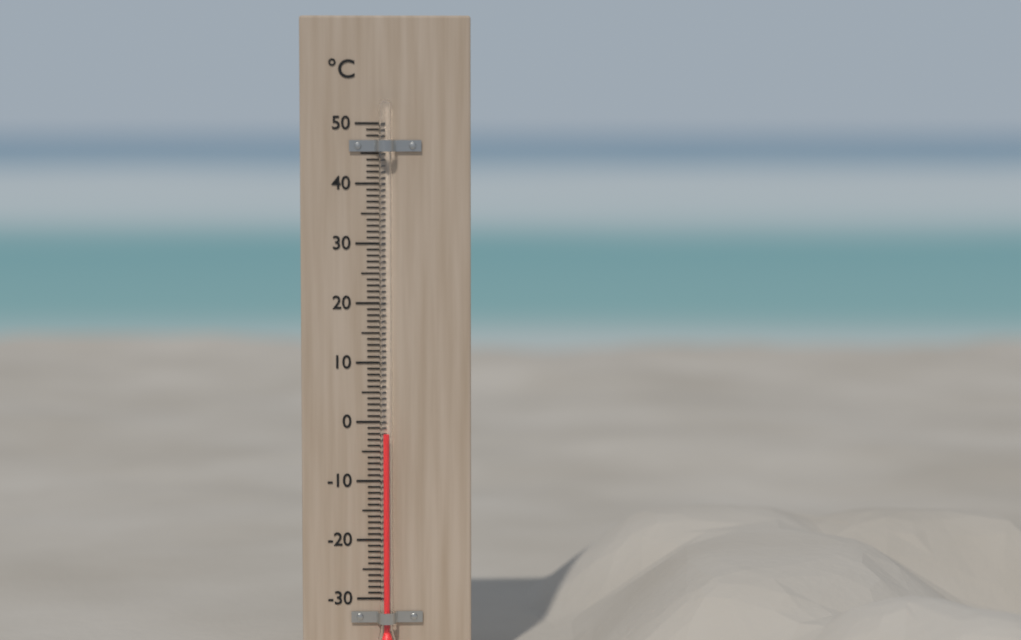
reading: -2 °C
